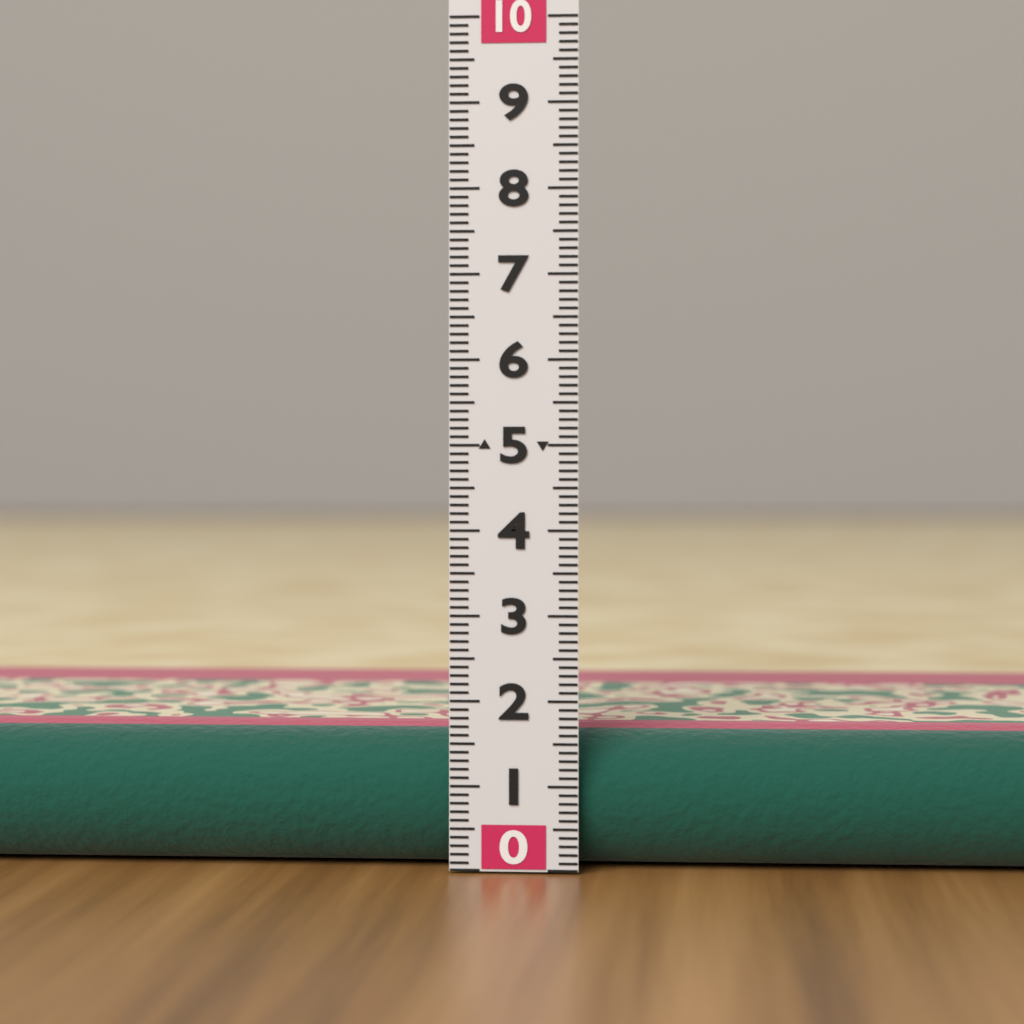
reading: 1.6 (no unit)
